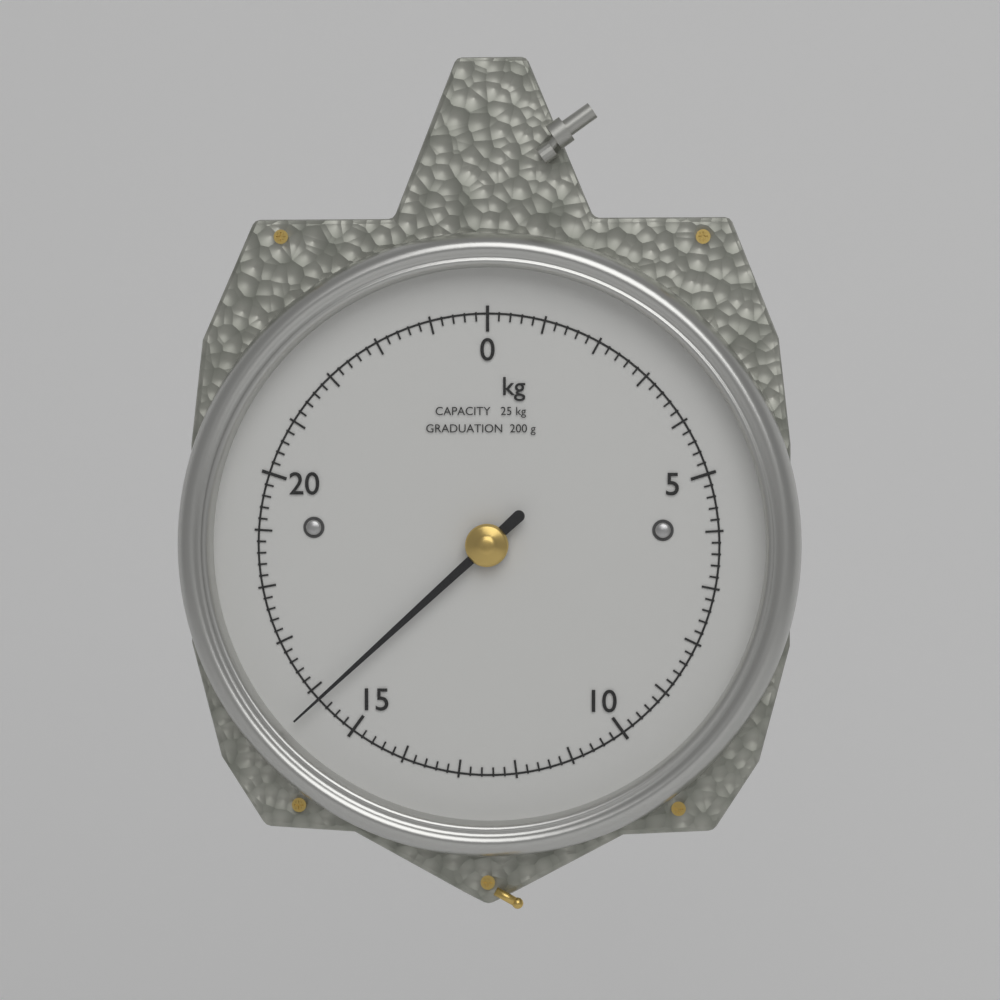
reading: 15.8 kg
